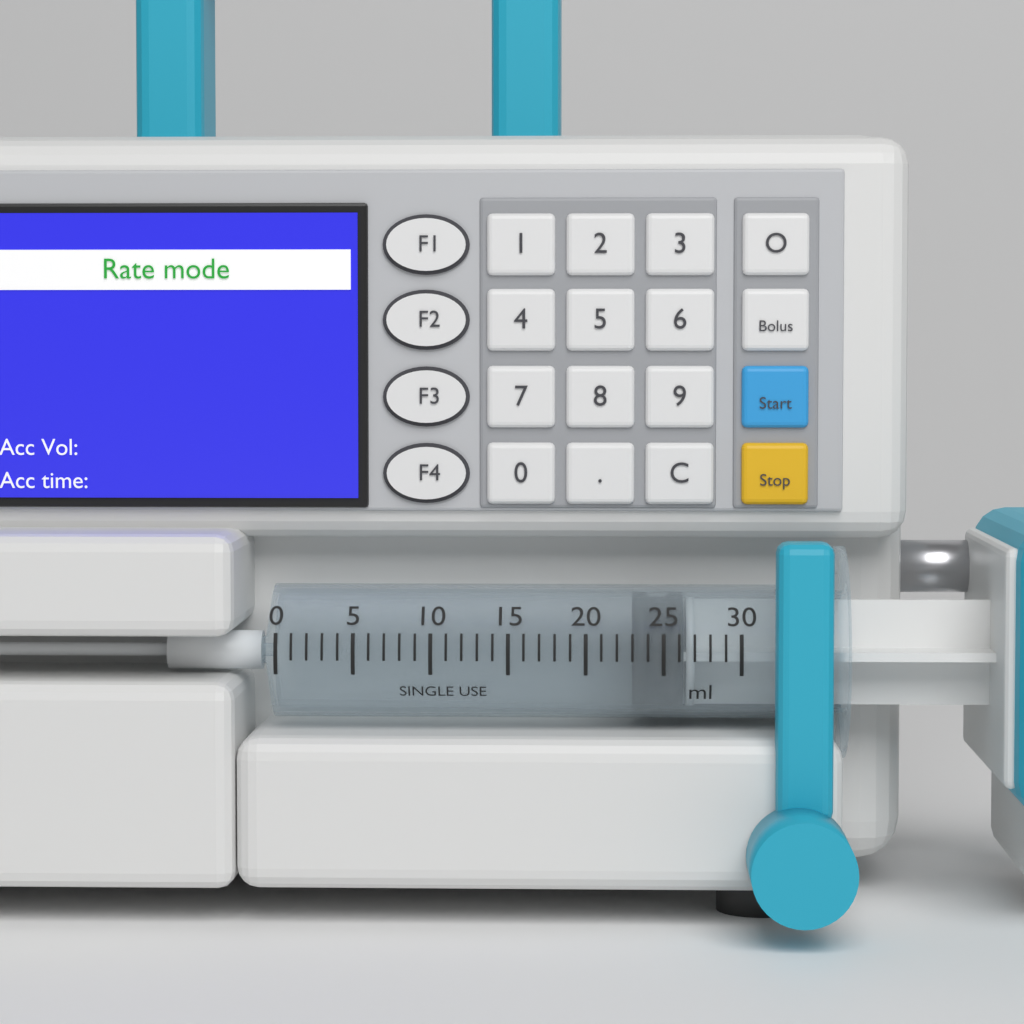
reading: 23 ml
